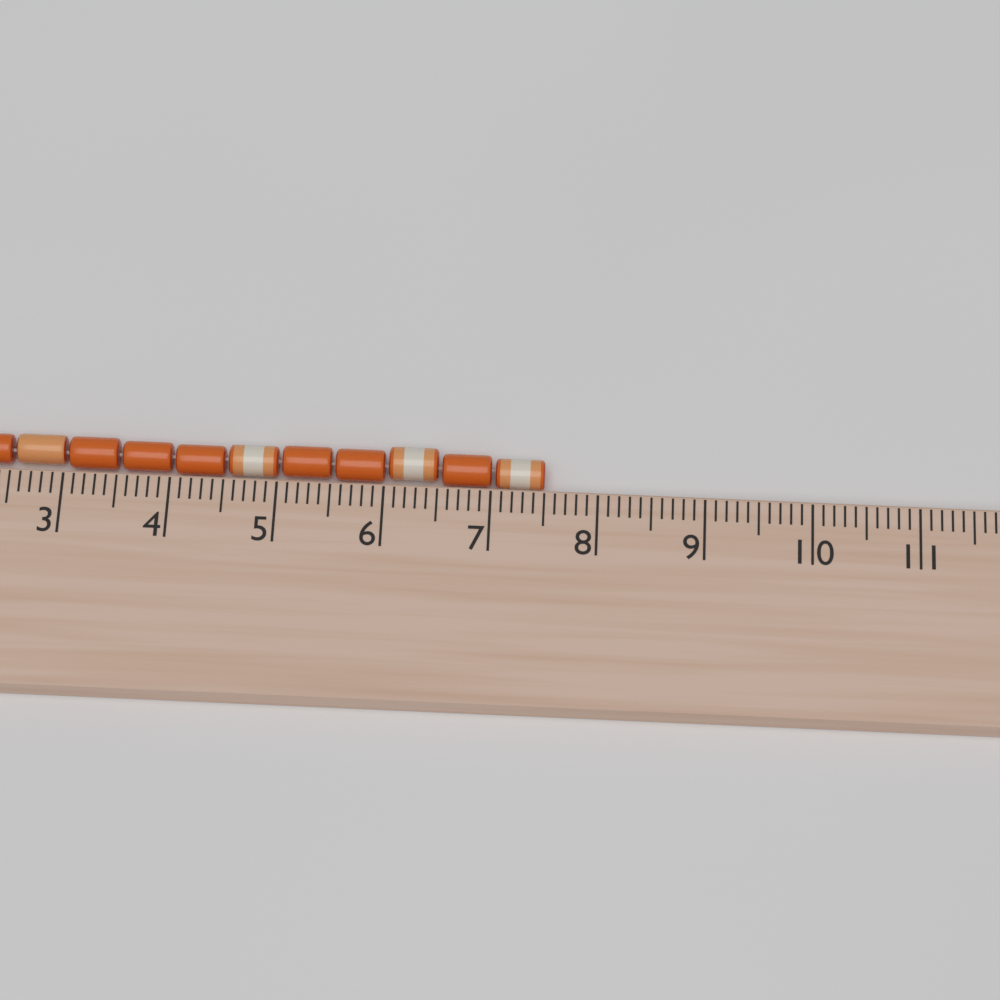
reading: 7.5 cm
